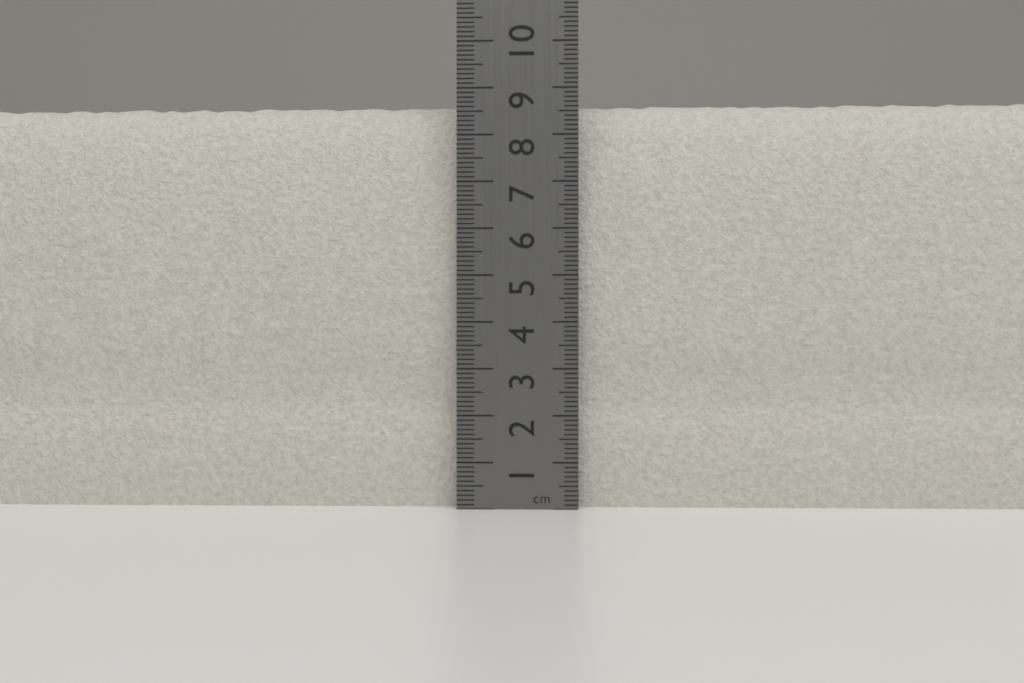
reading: 8.8 cm
